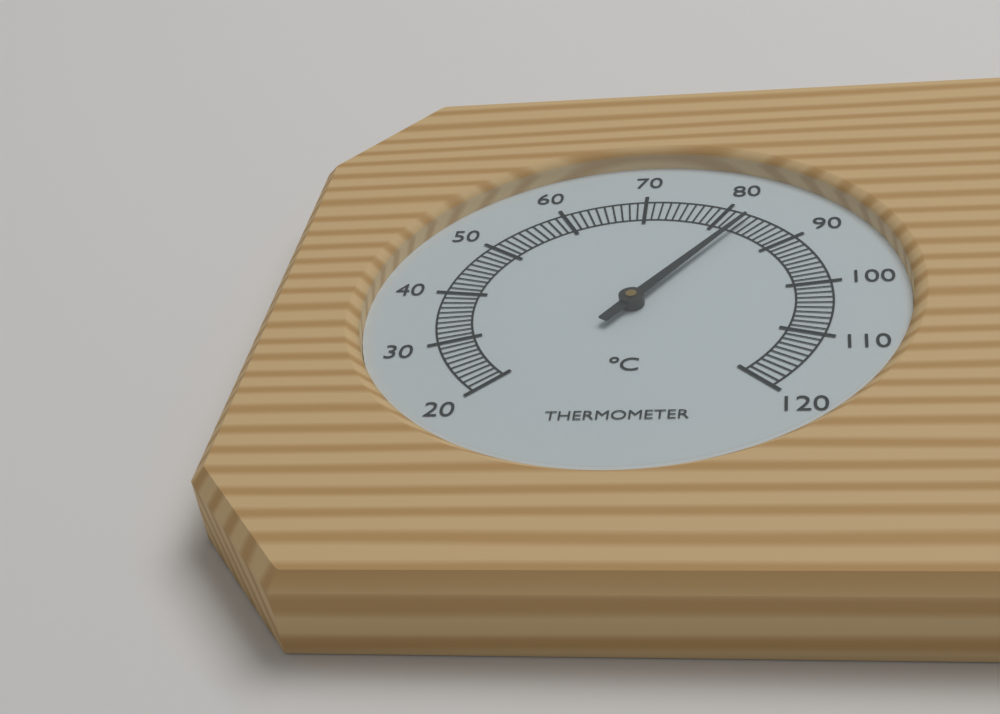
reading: 83 °C
